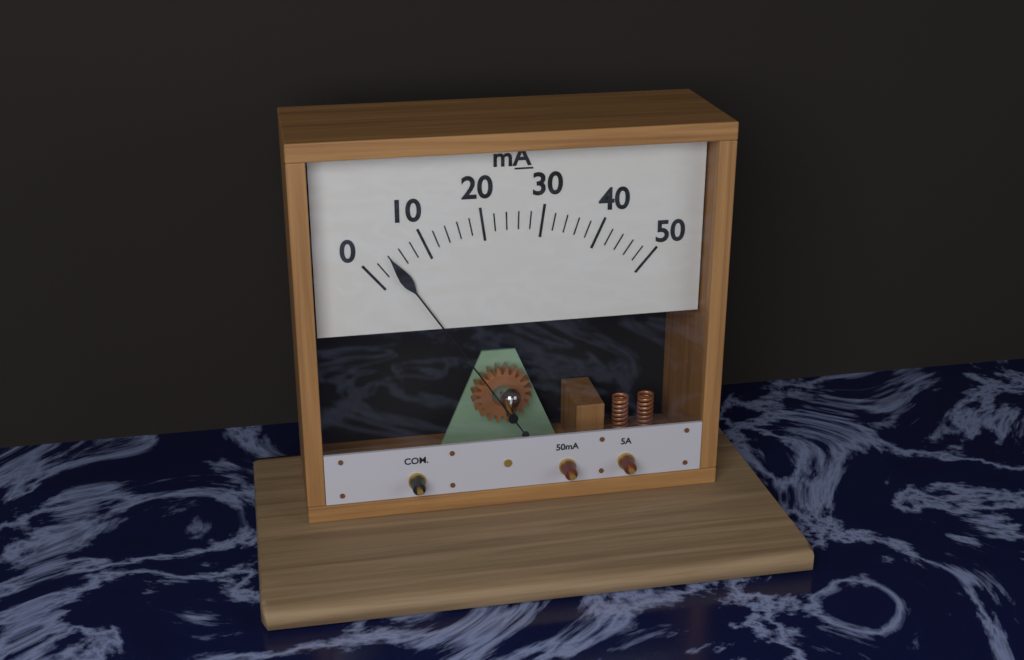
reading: 4 mA
